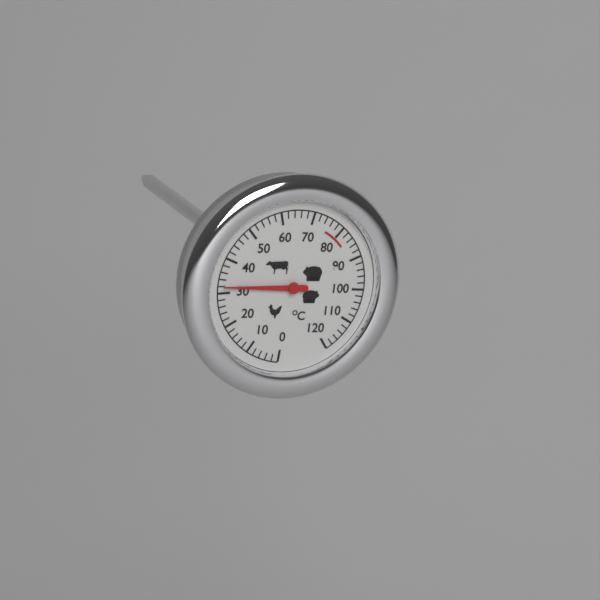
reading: 32 °C
